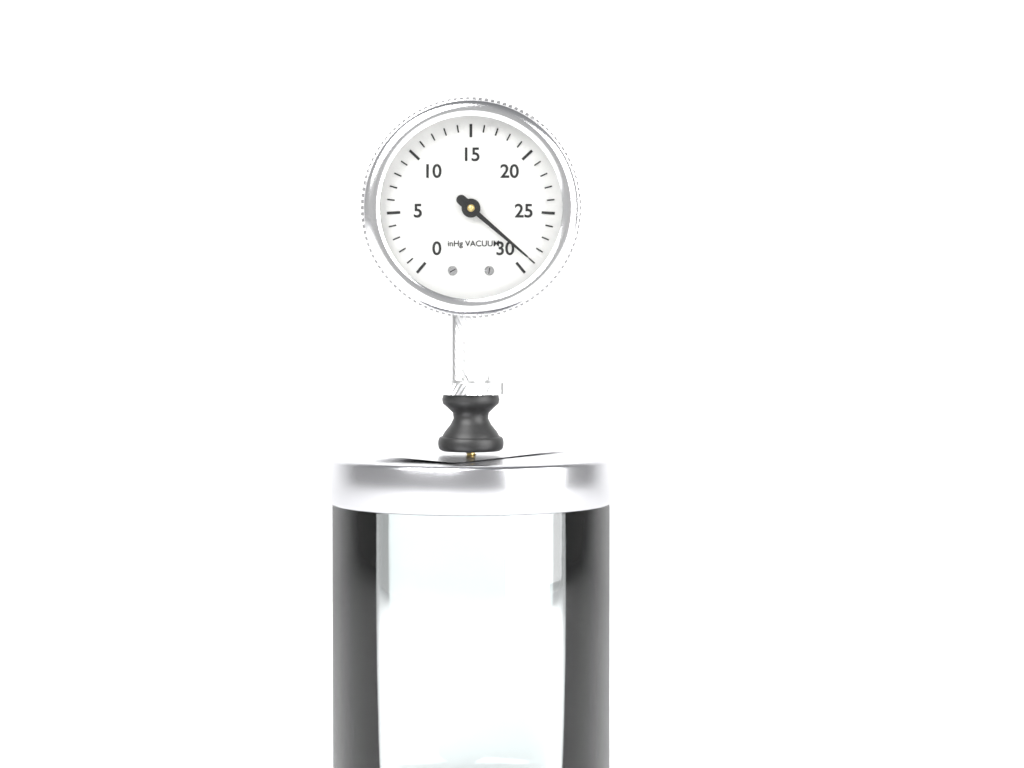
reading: 29 inHg
